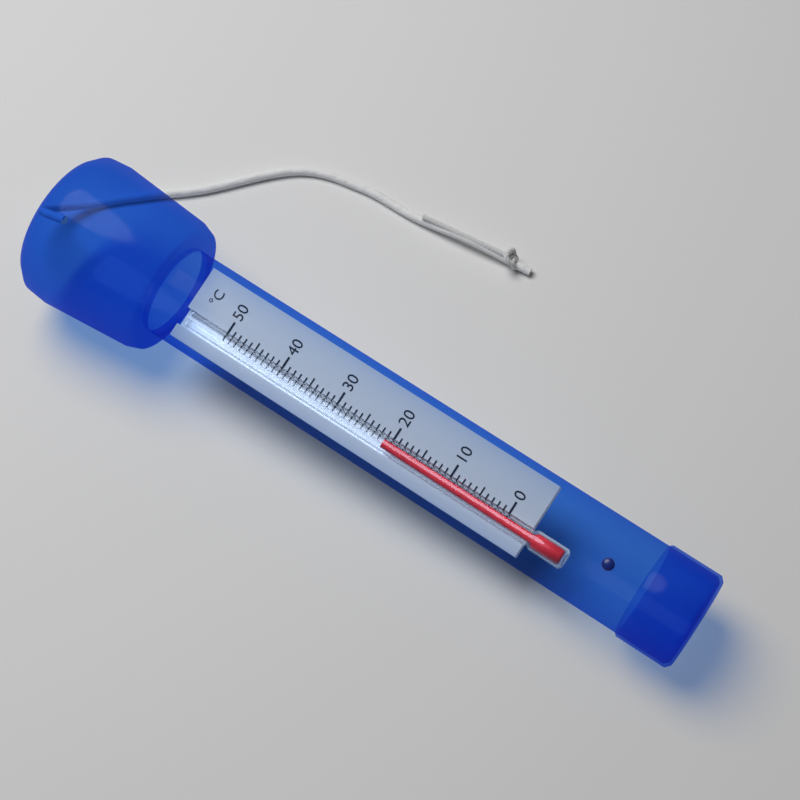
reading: 21 °C
